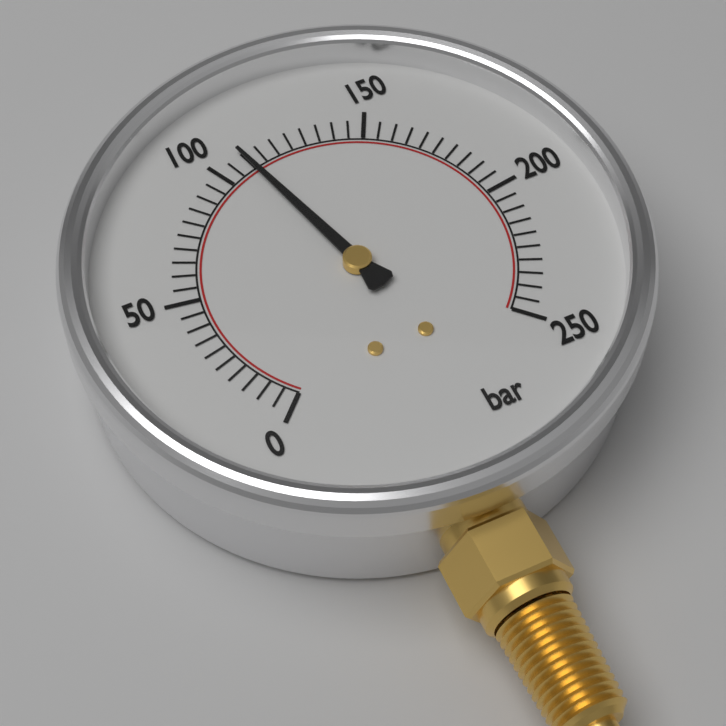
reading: 110 bar
